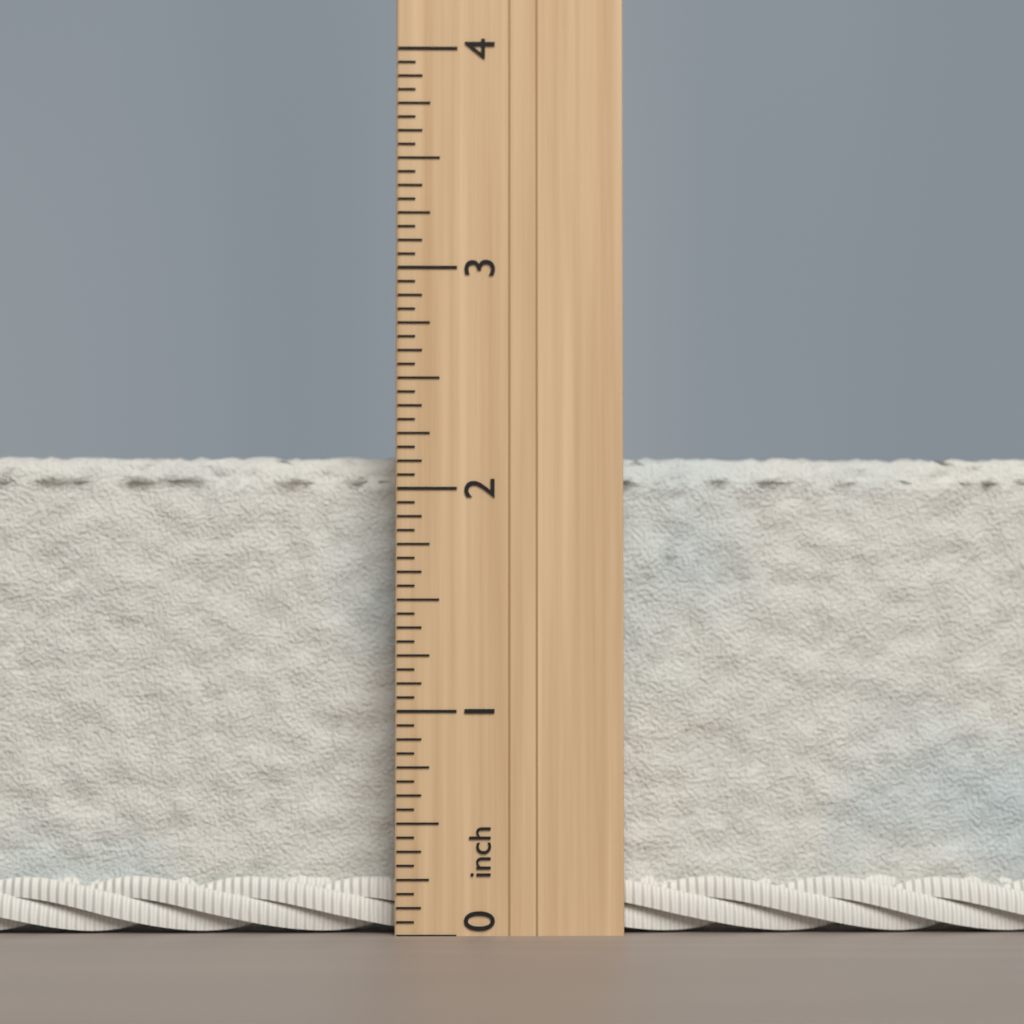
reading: 2.1875 inch
